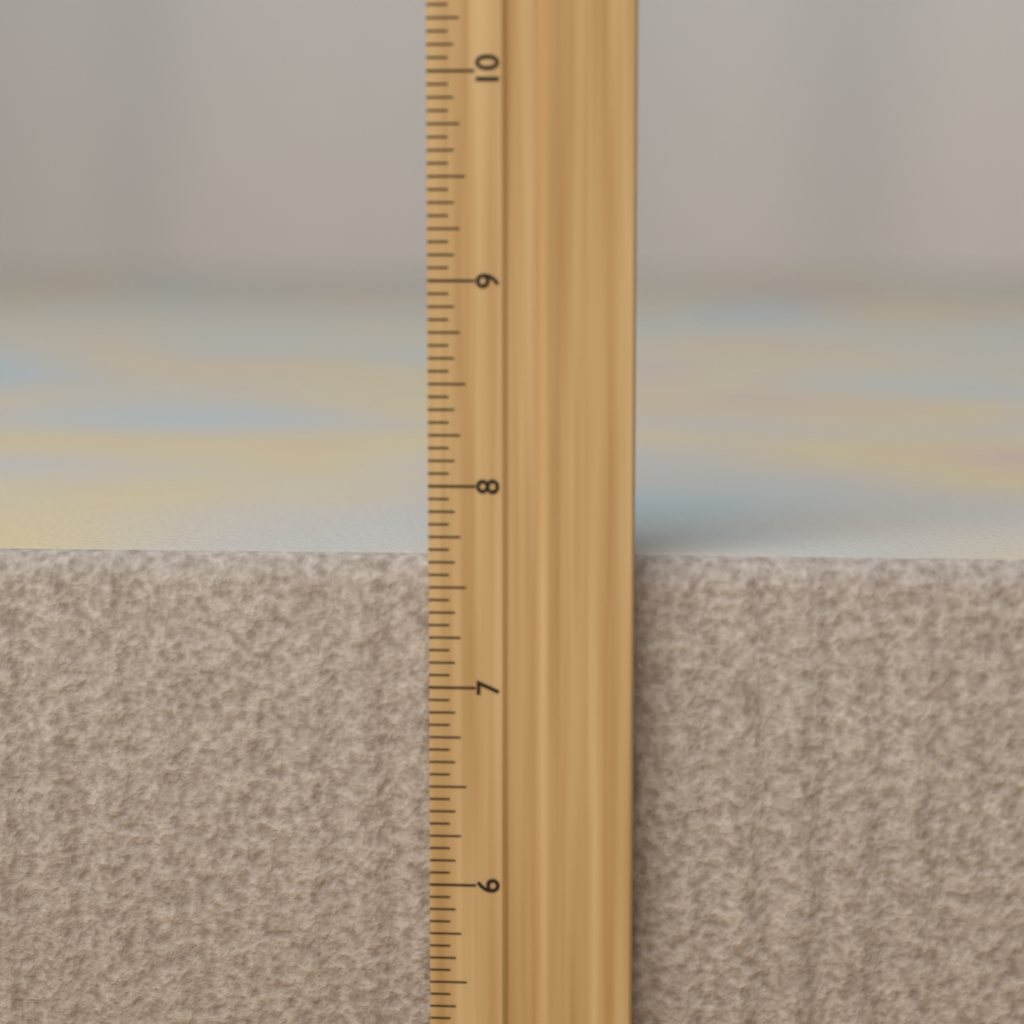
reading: 7.6250 inch
